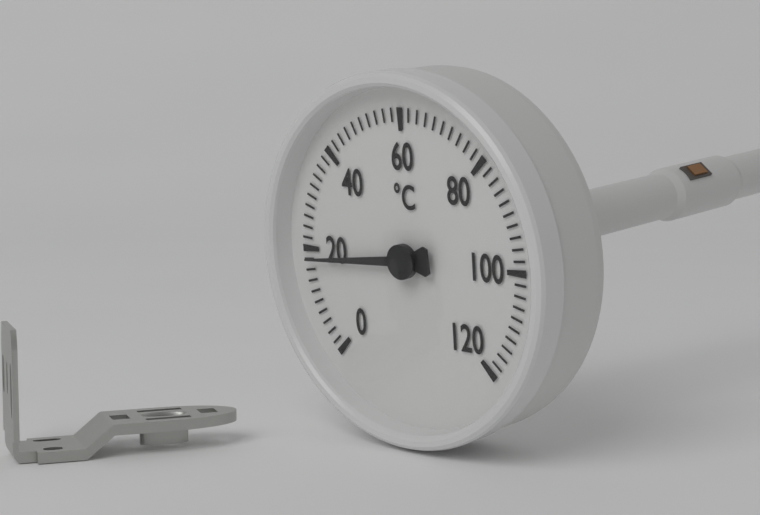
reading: 18 °C
